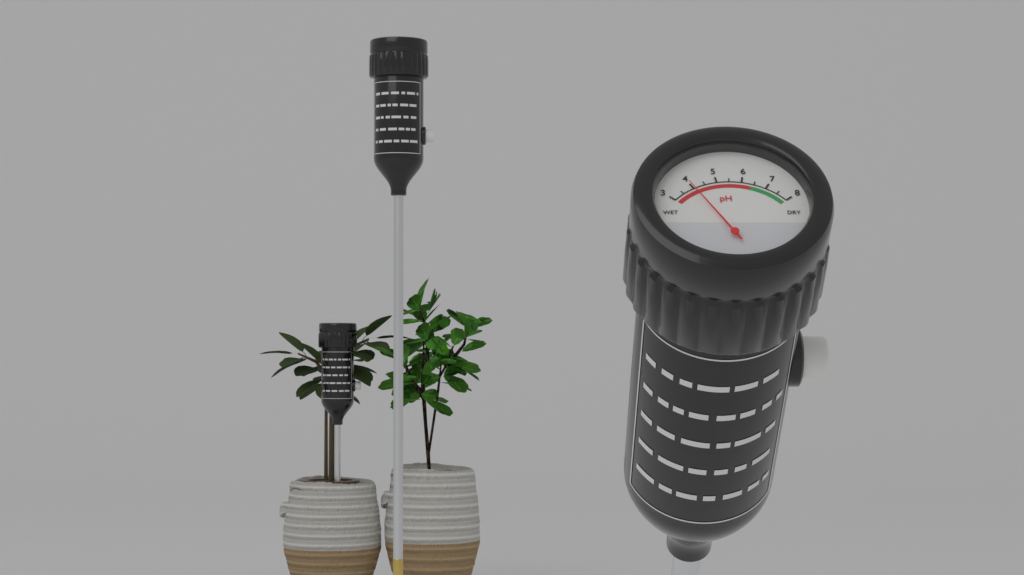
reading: 4.0 pH
